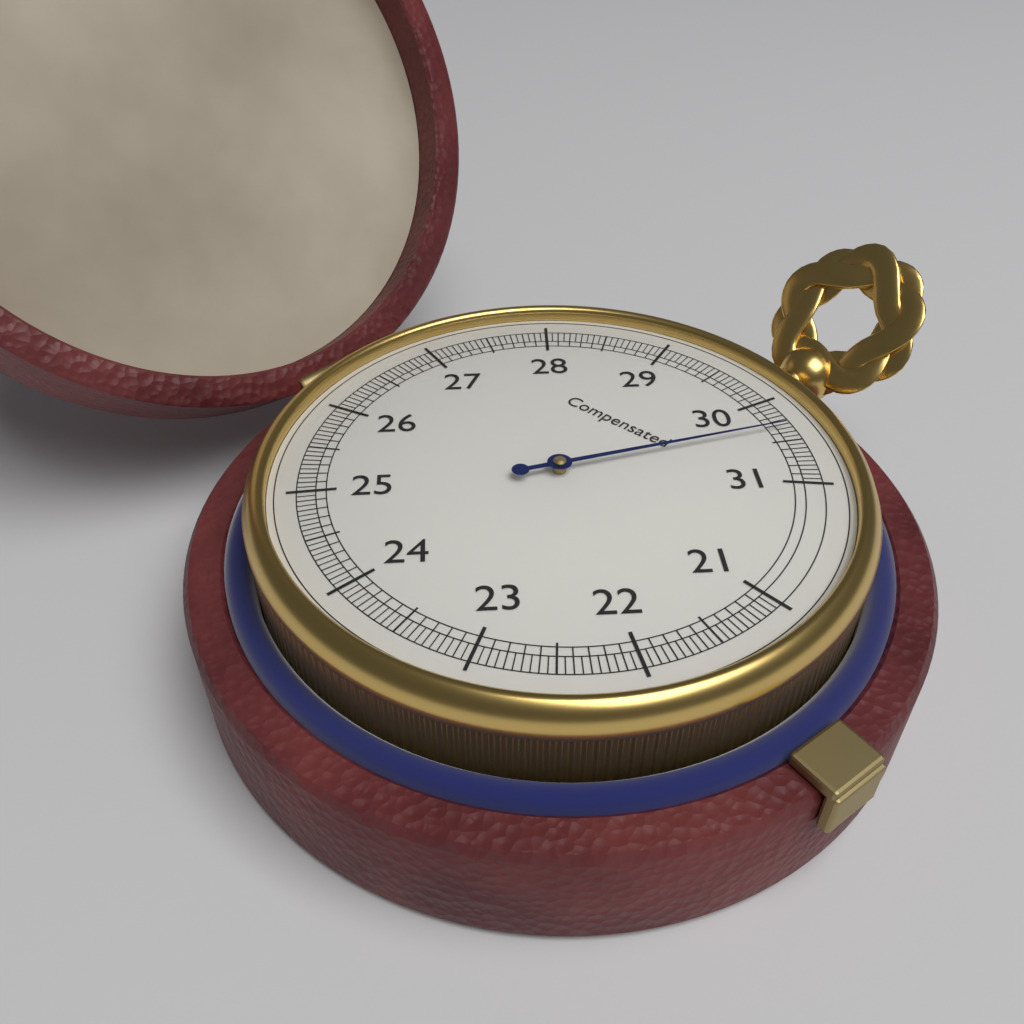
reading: 30.35 (no unit)
